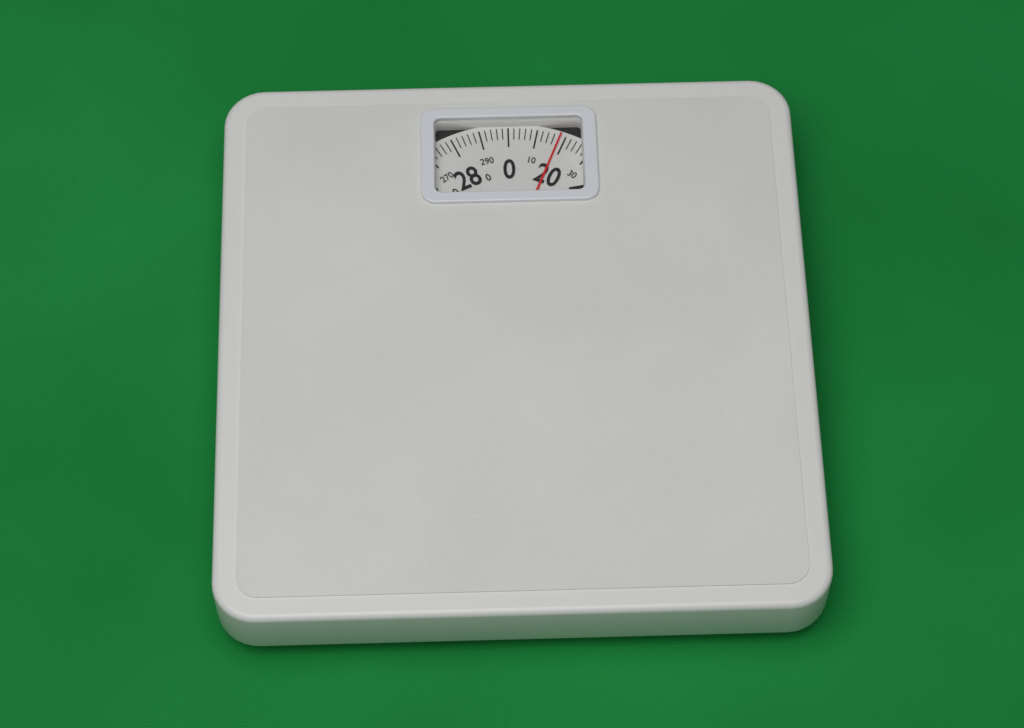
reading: 18 (no unit)
